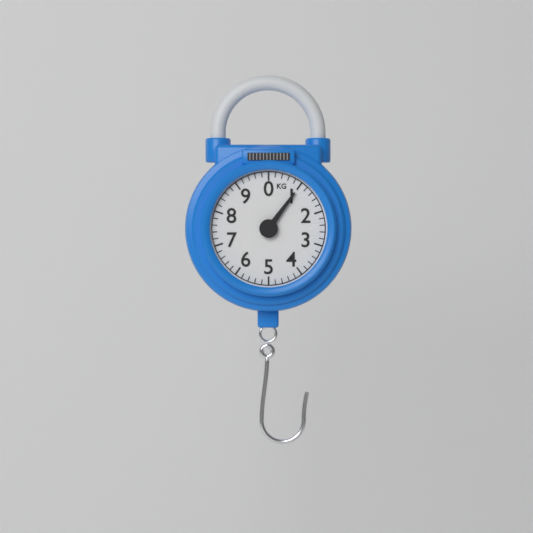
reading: 1.0 kg
